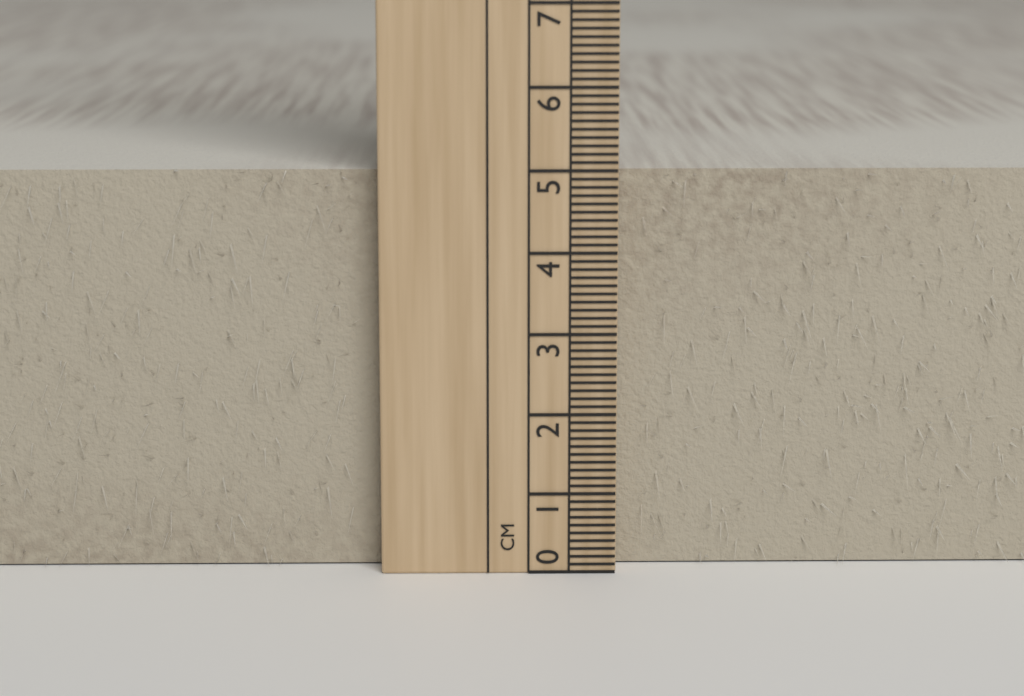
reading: 5.0 cm
